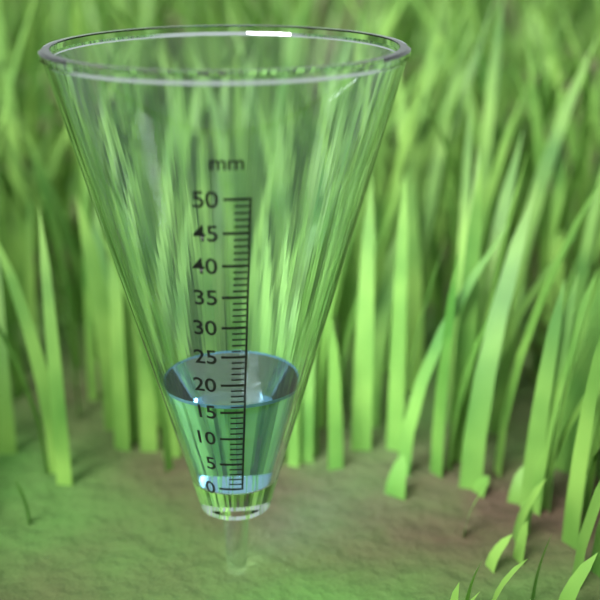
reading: 16 mm
